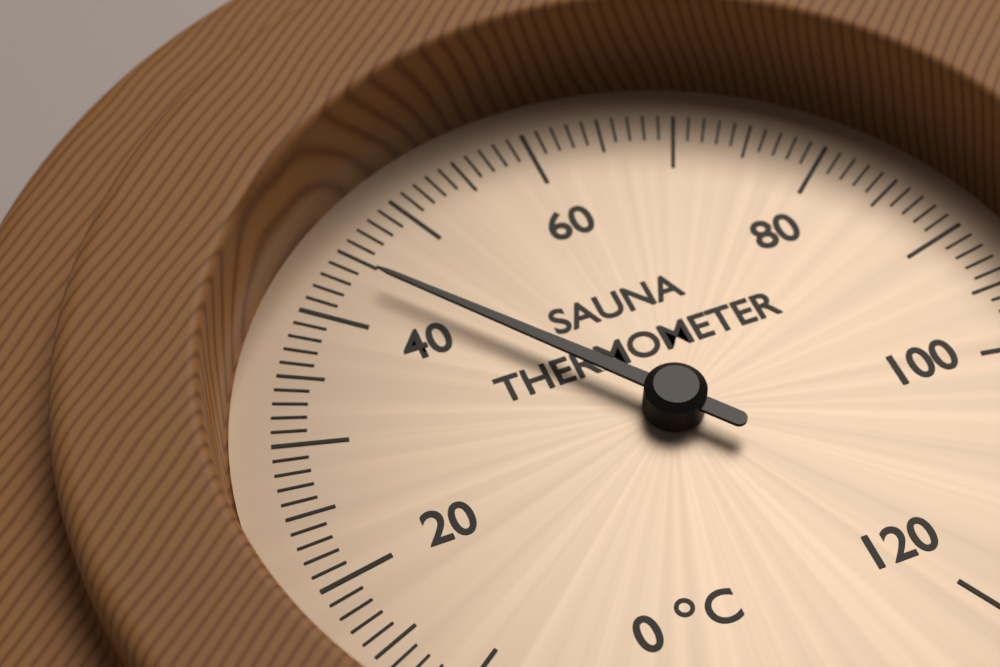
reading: 44 °C
